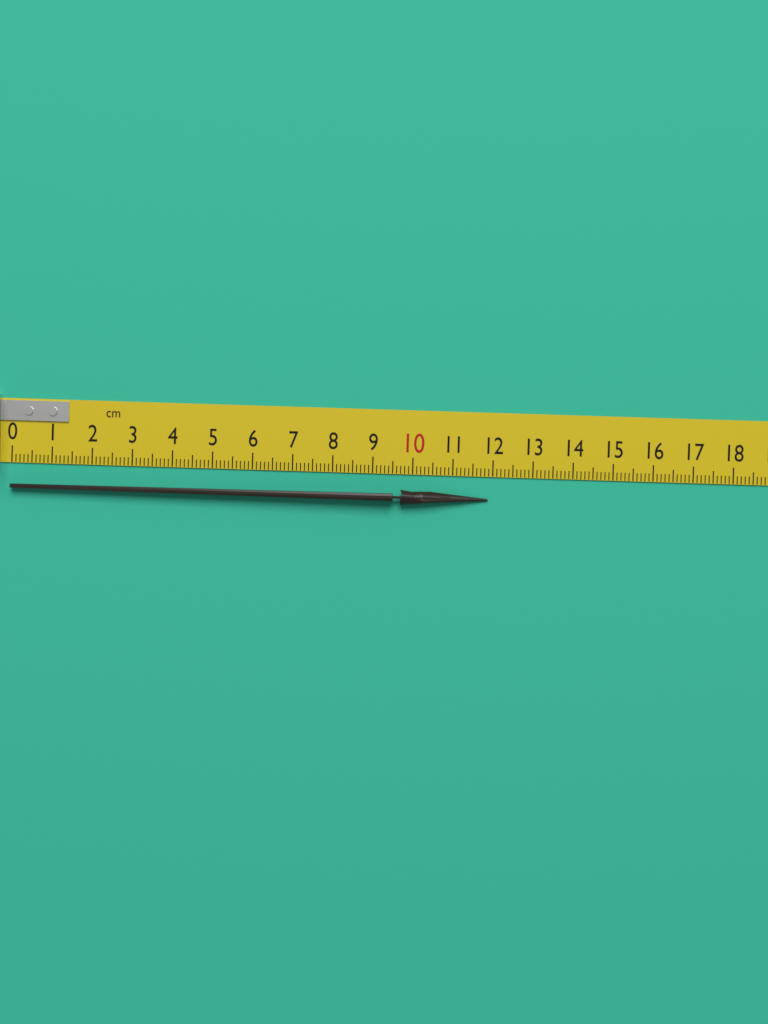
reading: 11.9 cm
